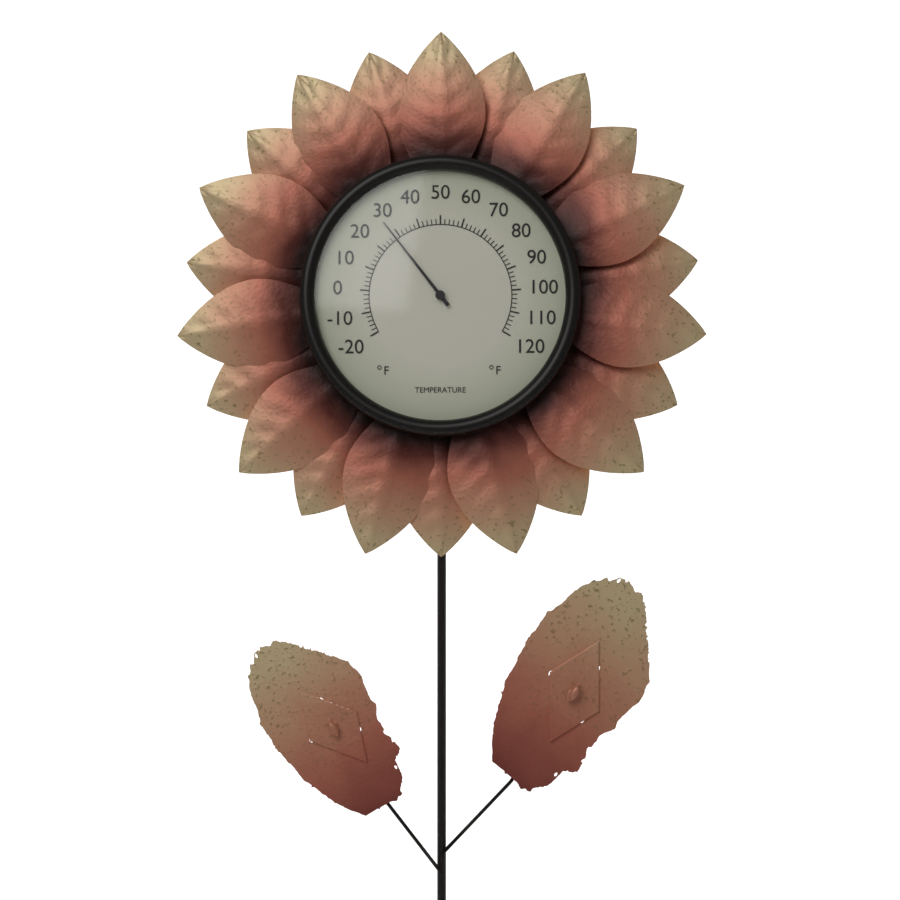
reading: 28 °F
